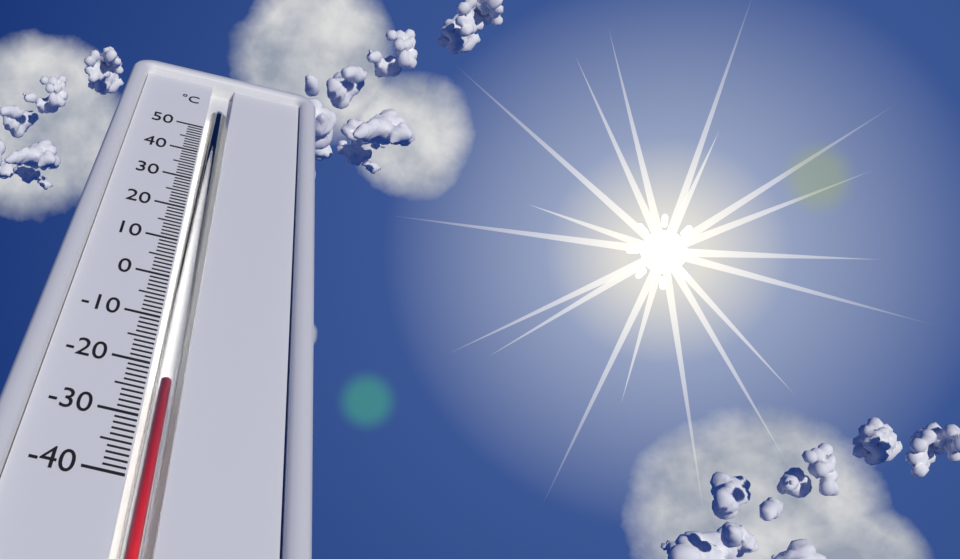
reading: -23 °C
